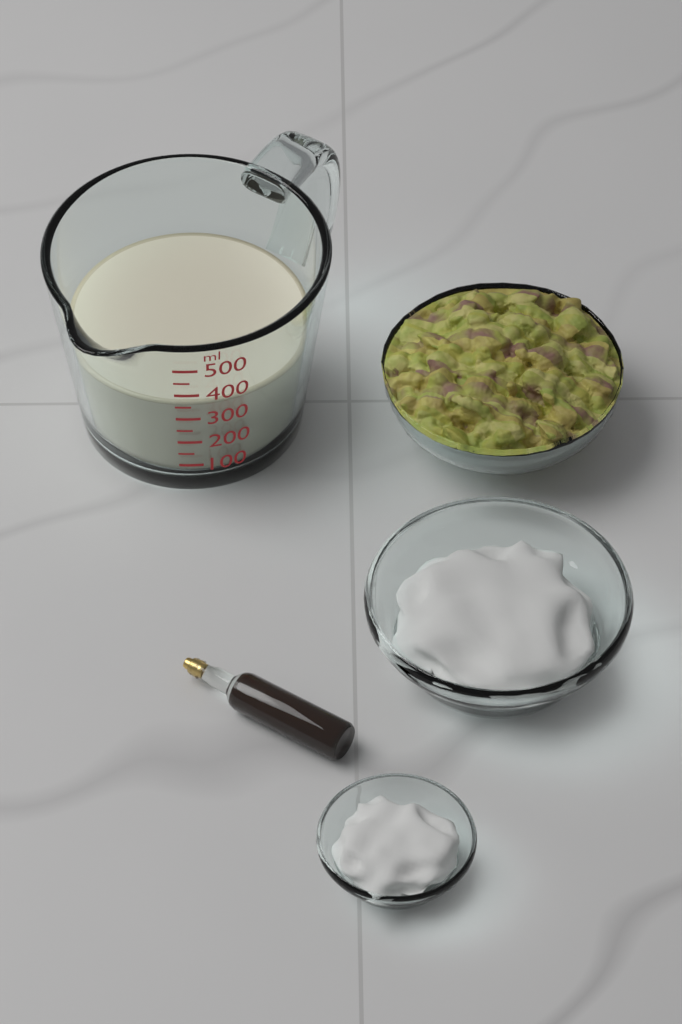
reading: 350 ml
